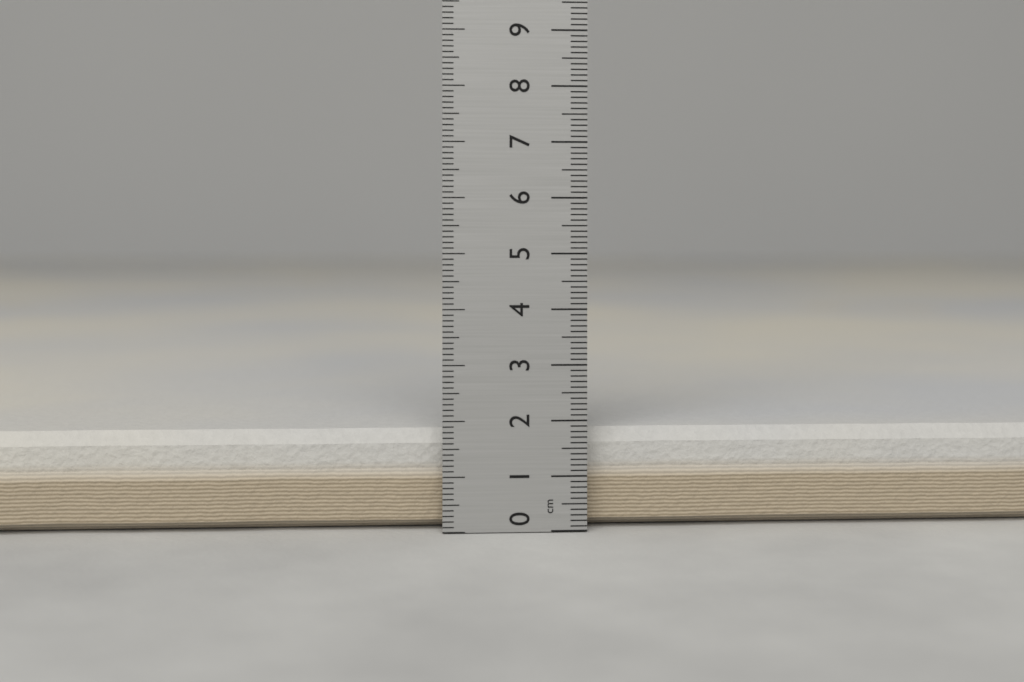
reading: 1.8 cm
